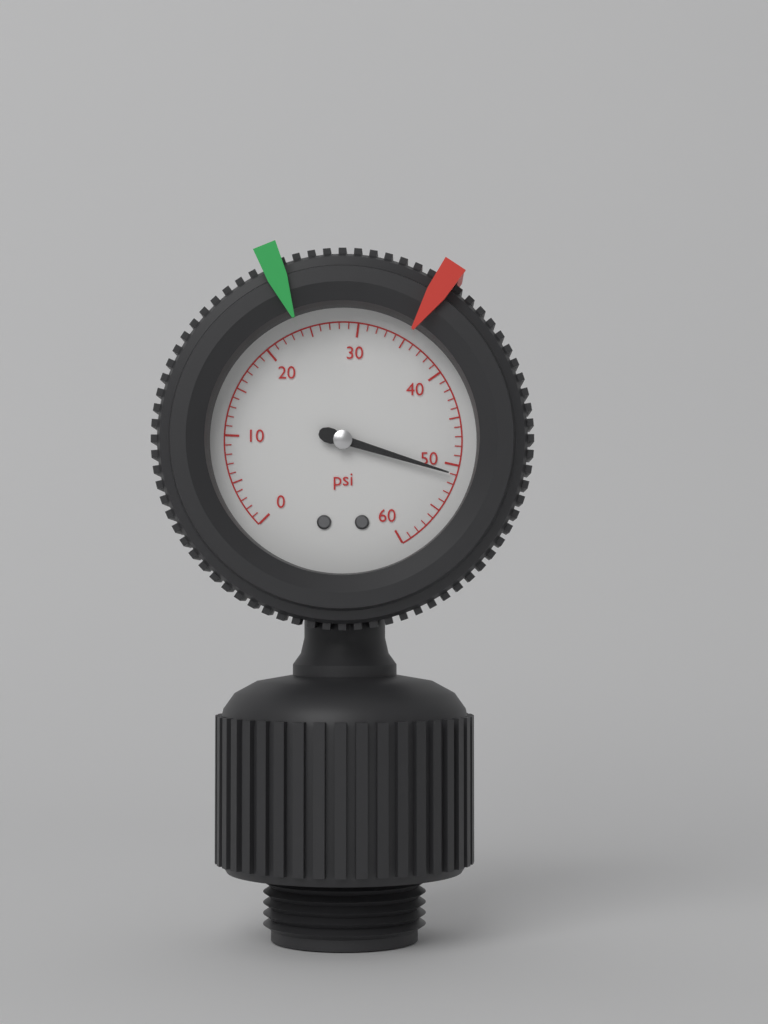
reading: 51 psi
